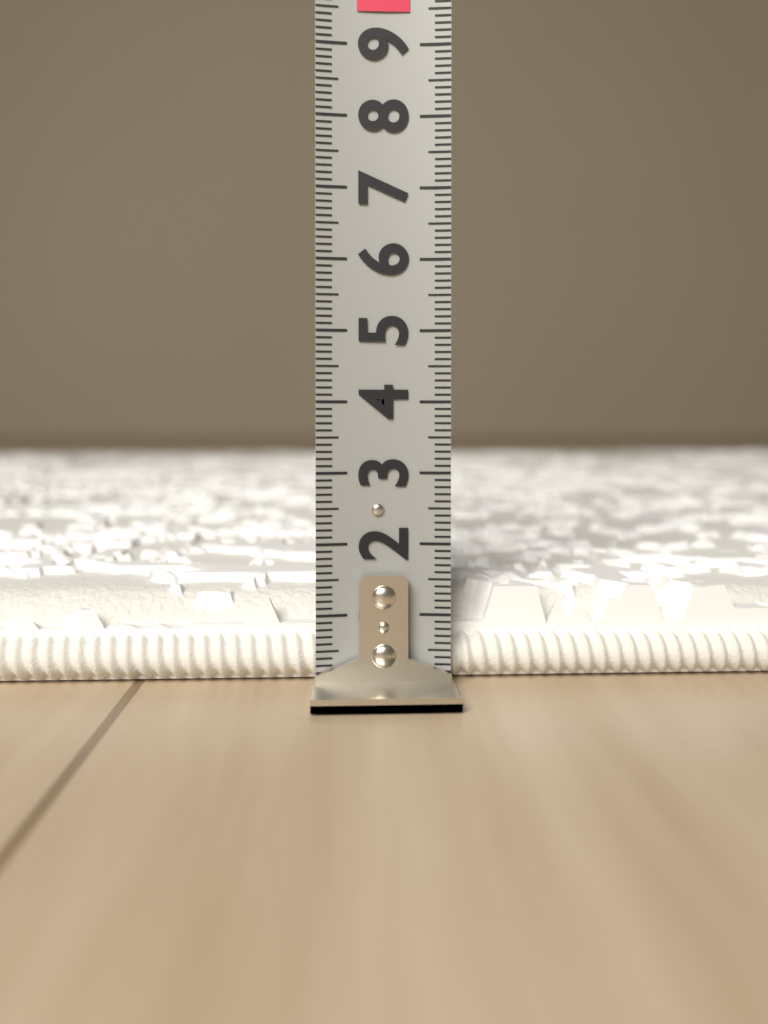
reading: 1.3 (no unit)
